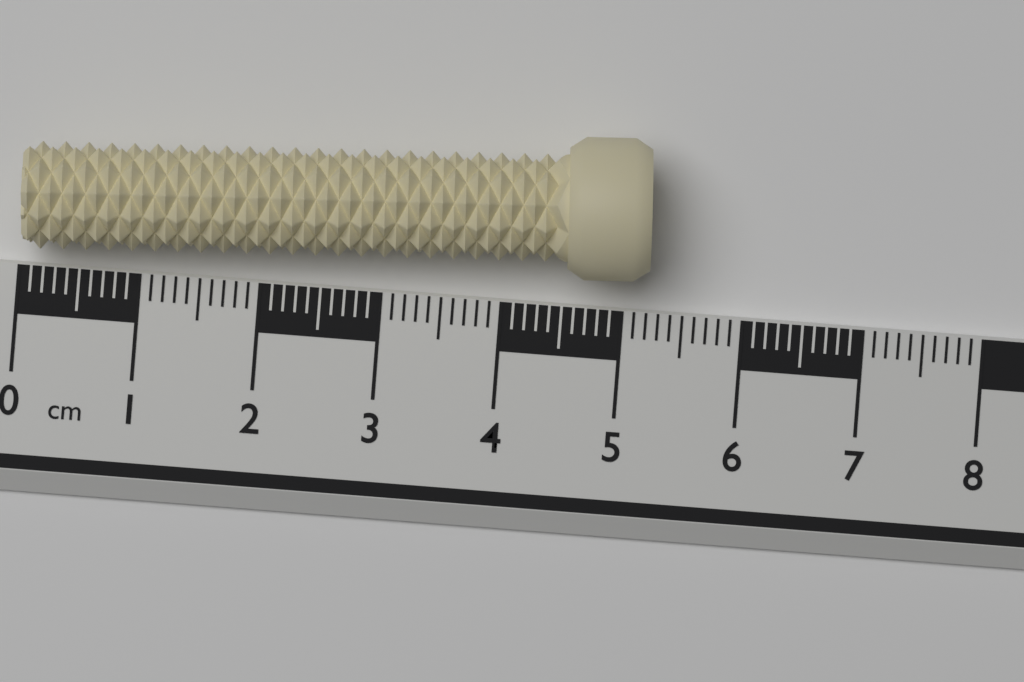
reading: 5.2 cm
